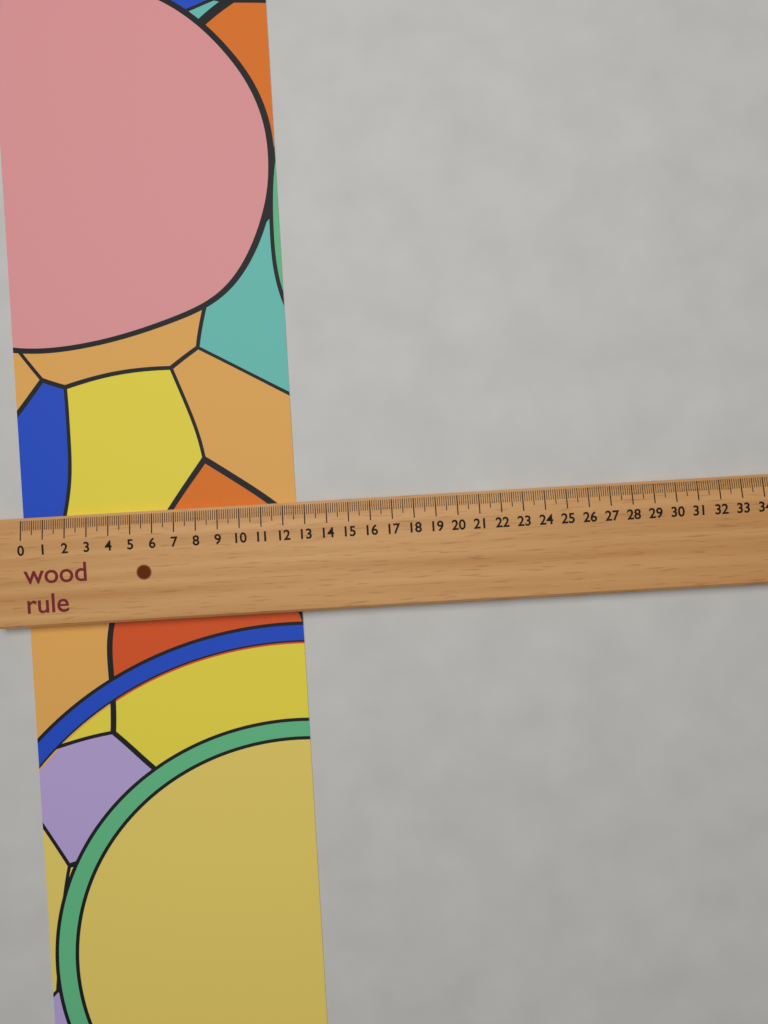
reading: 12.6 (no unit)
